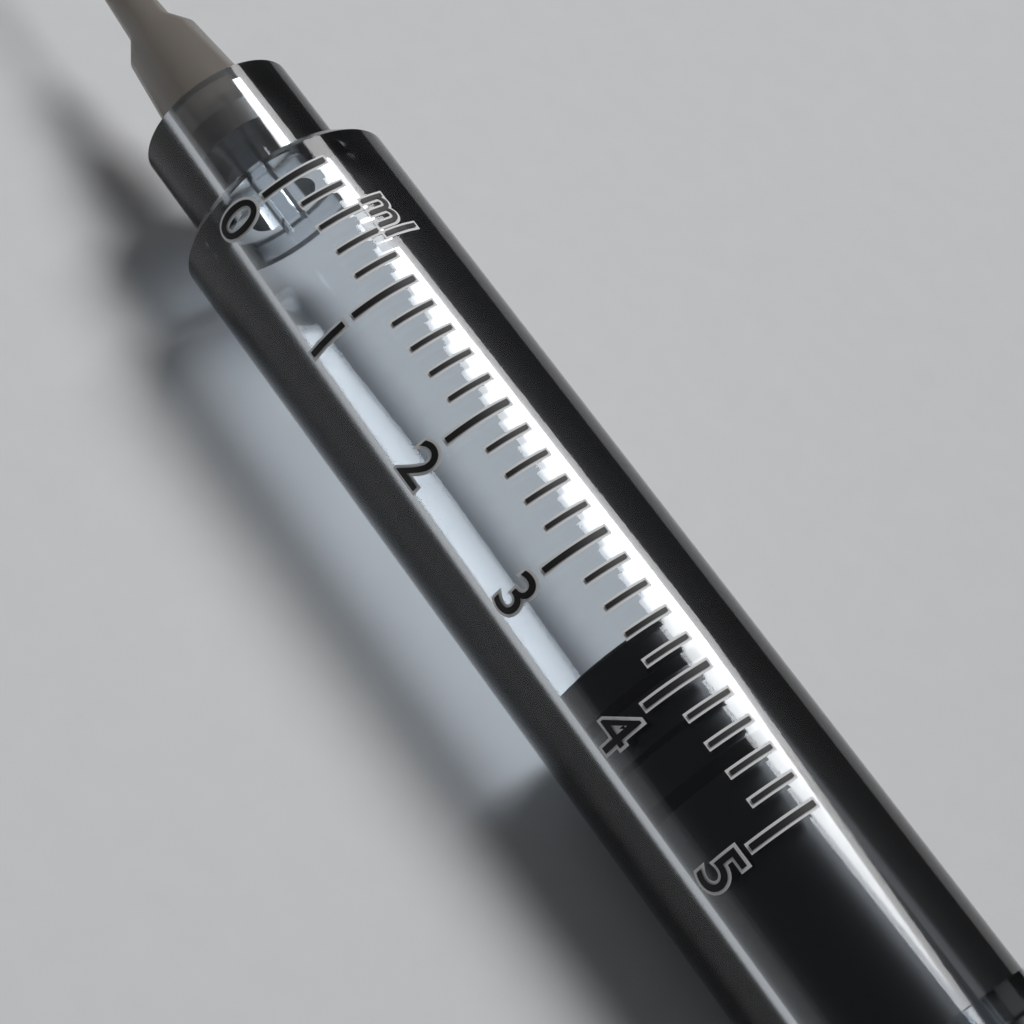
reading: 3.6 ml
